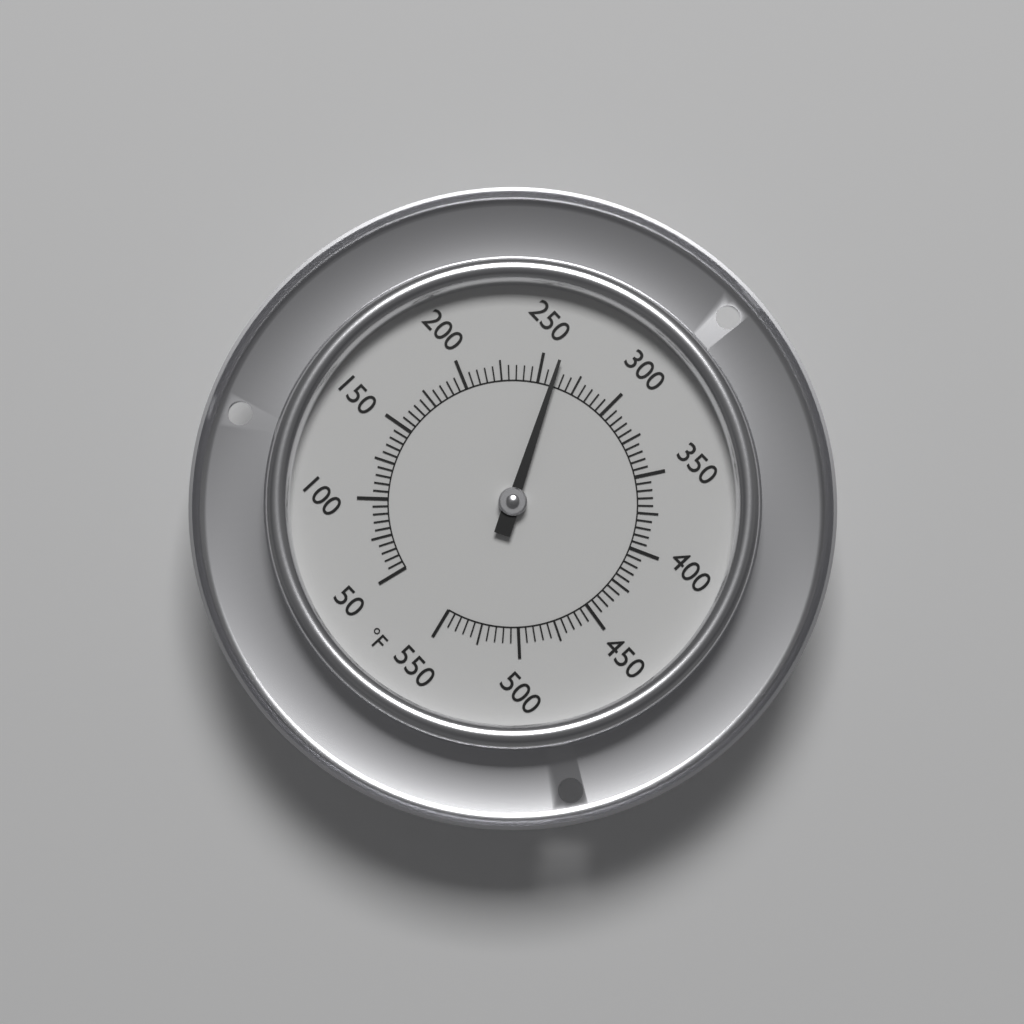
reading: 260 °F
